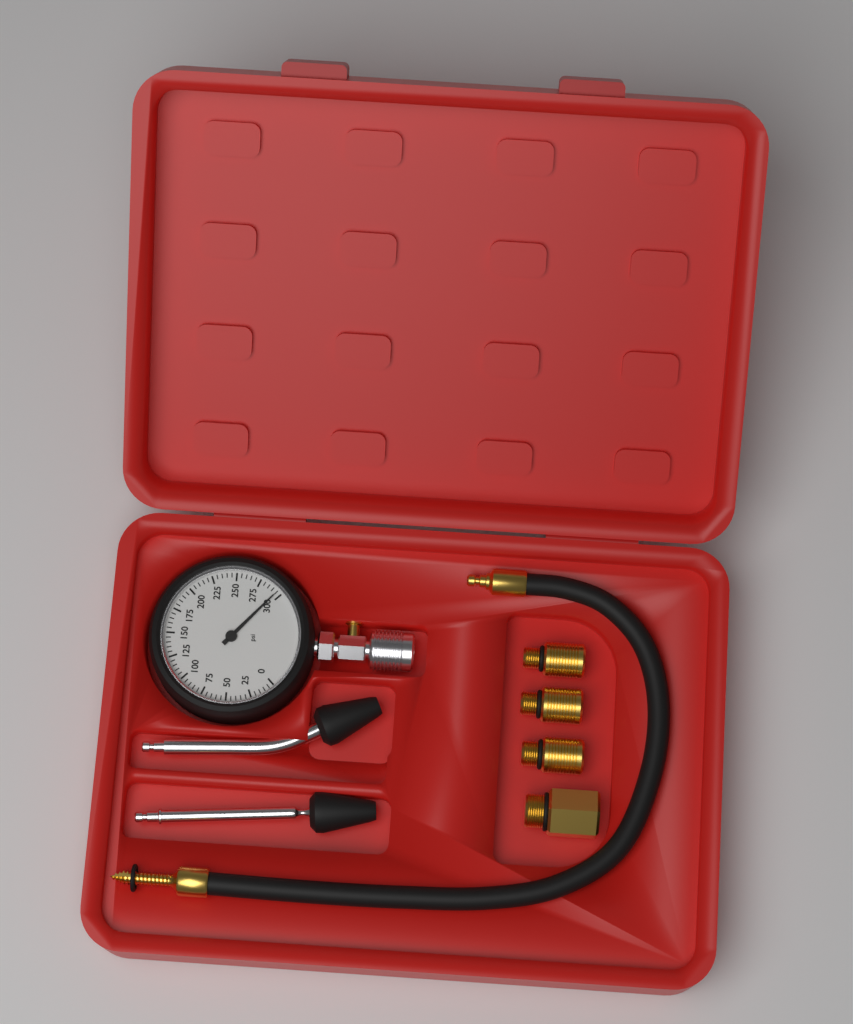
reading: 295 psi
